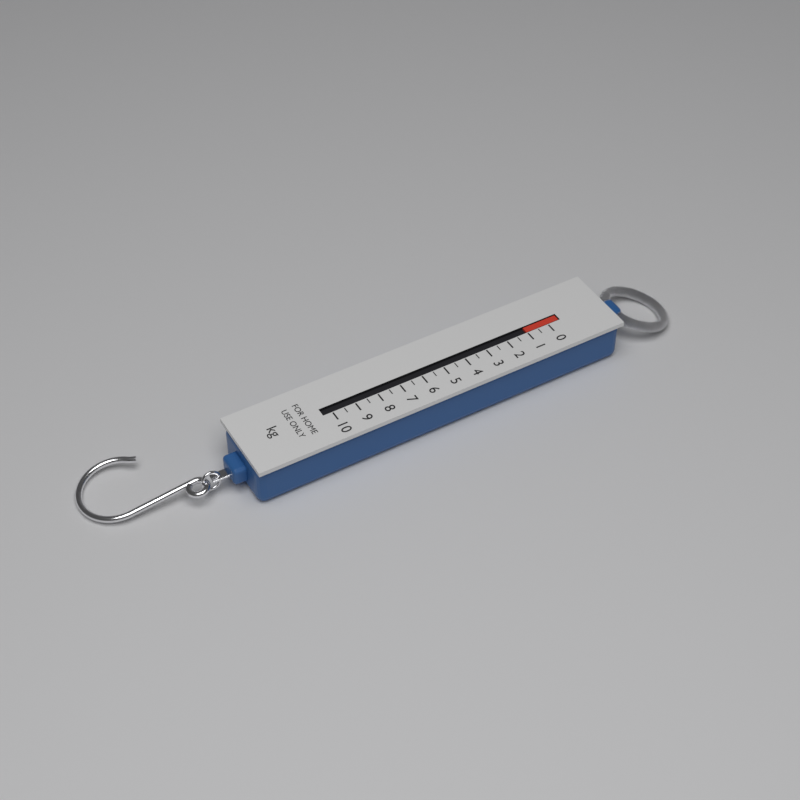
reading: 1.0 kg
